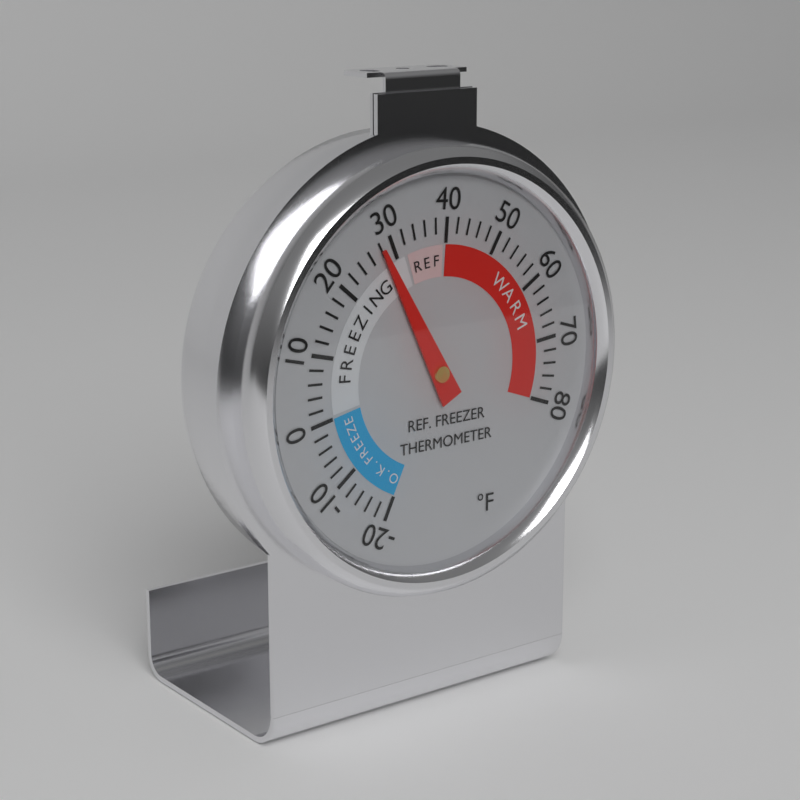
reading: 28 °F
